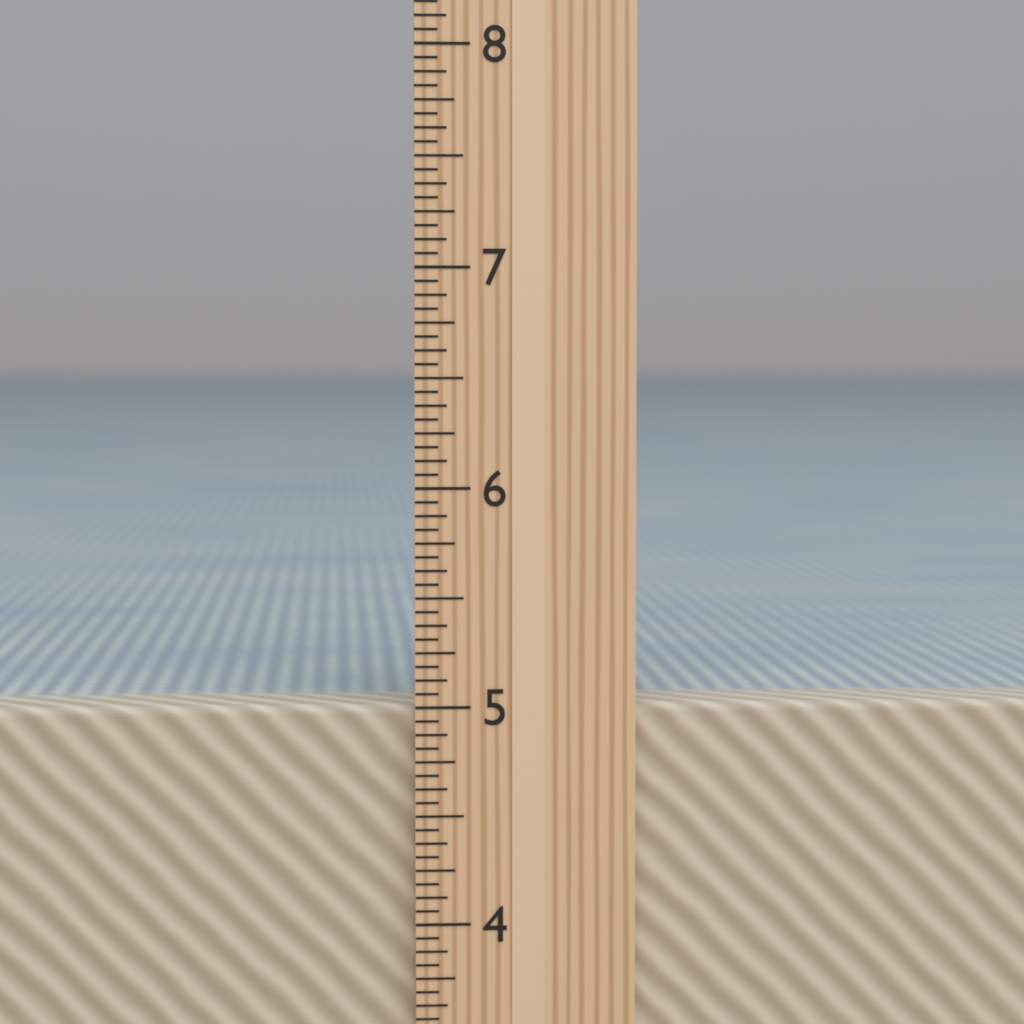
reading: 5.0000 in
